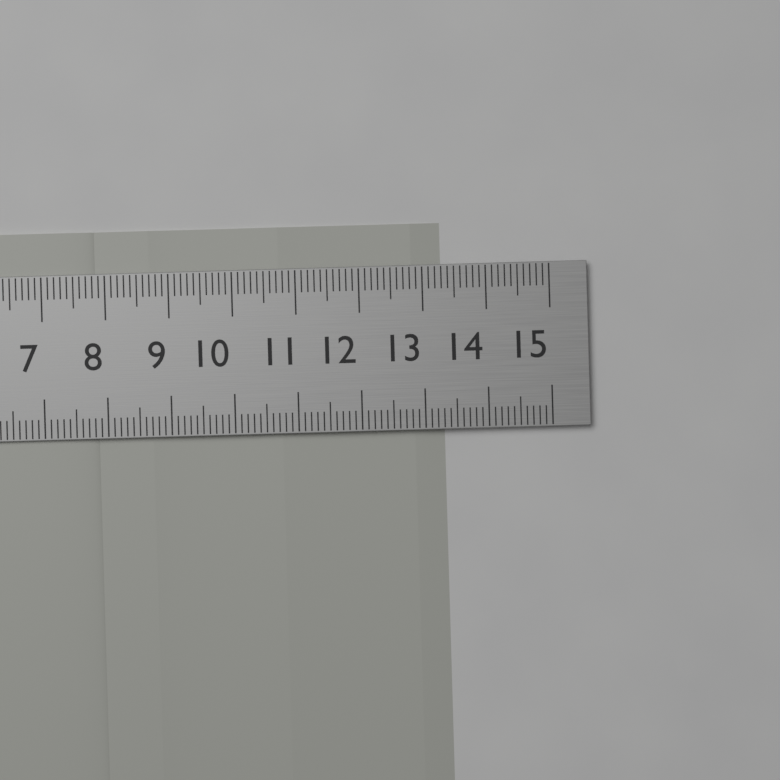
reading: 13.3 cm
